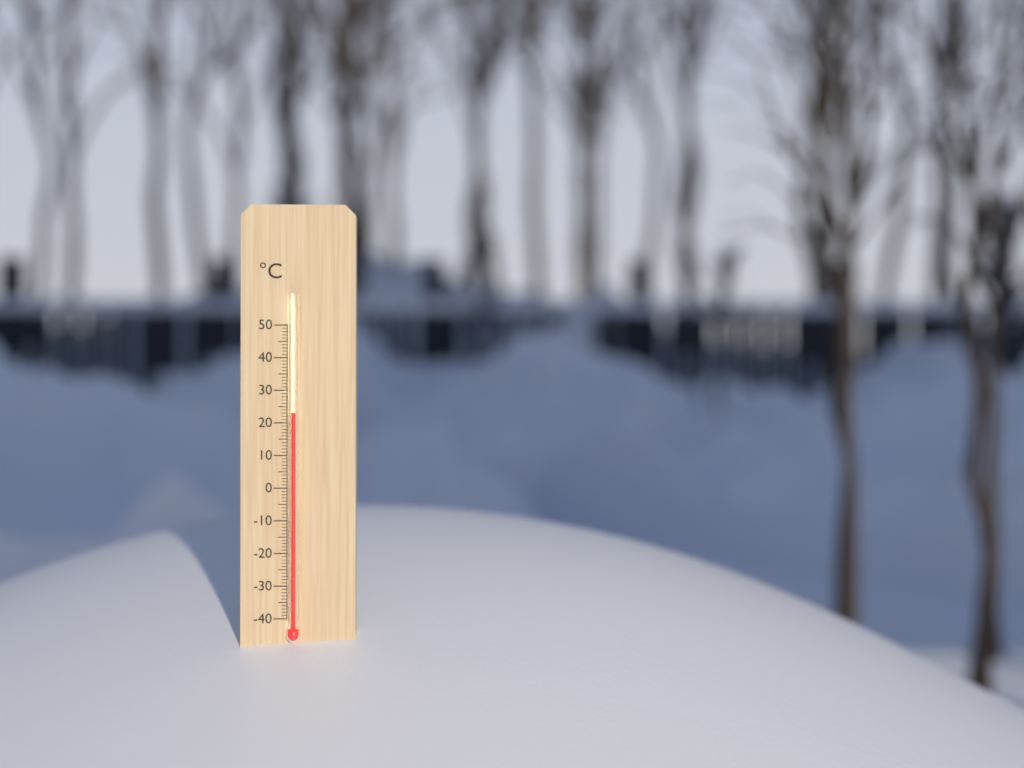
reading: 23 °C
